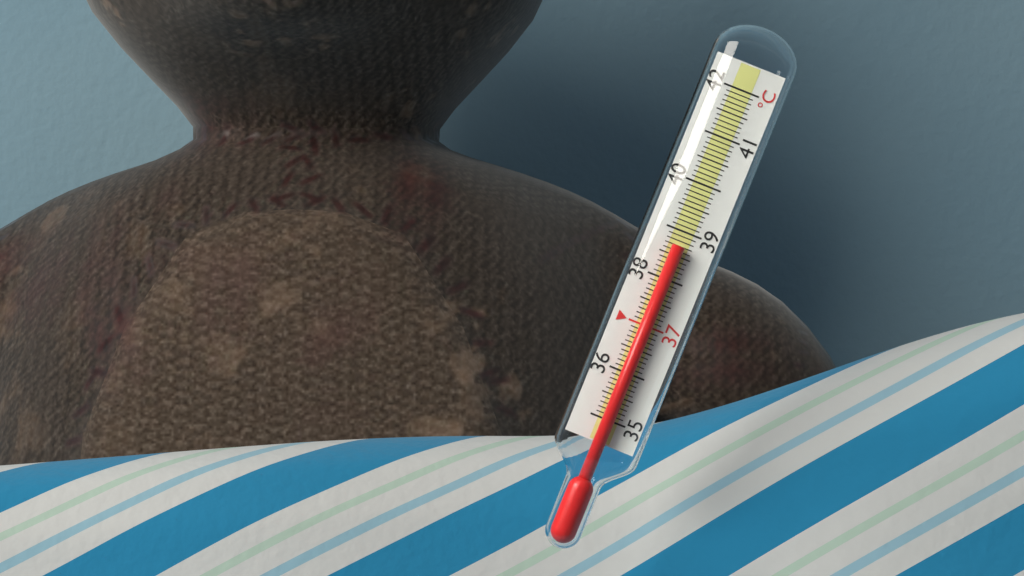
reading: 38.7 °C
